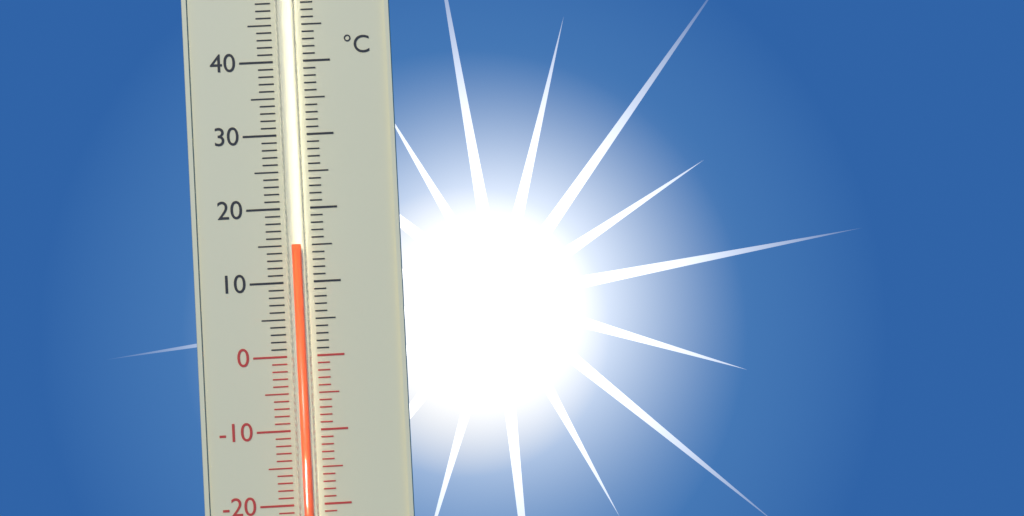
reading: 15 °C
